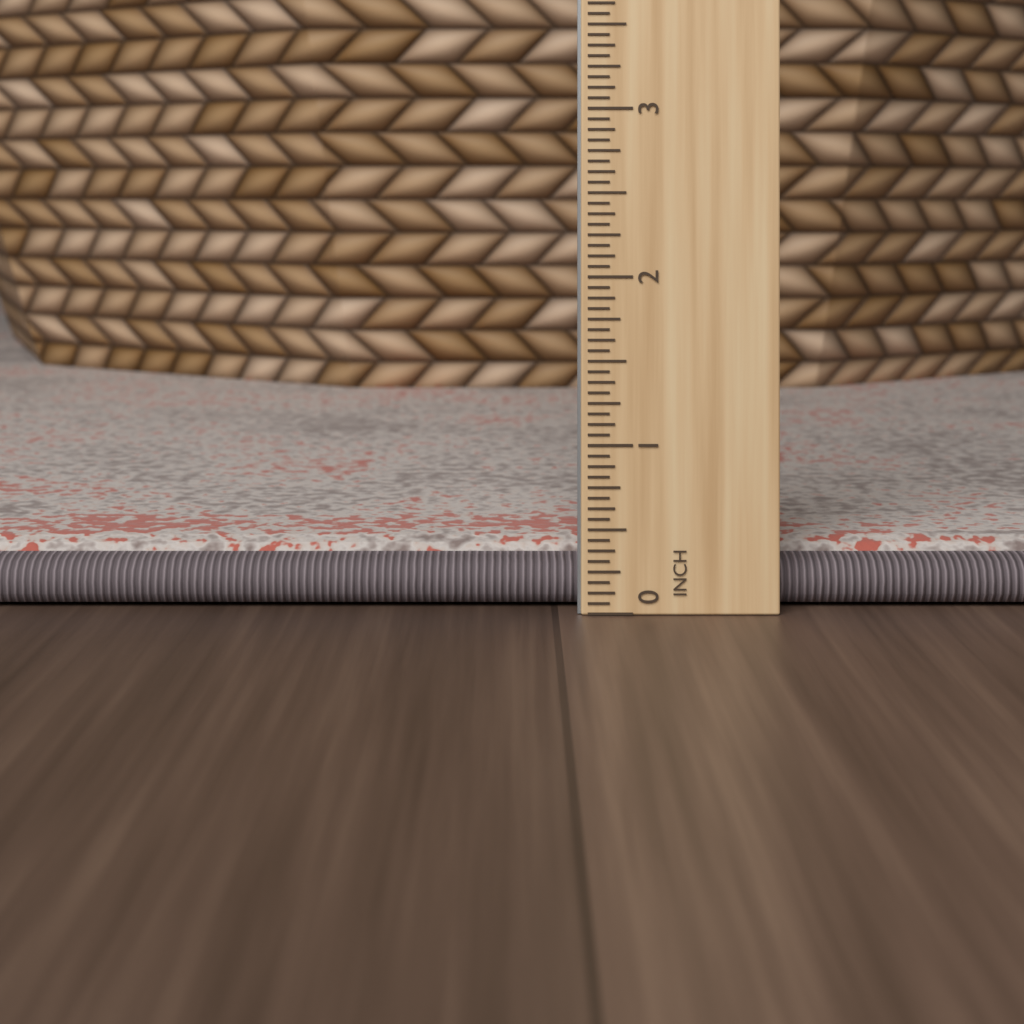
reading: 0.3750 in
